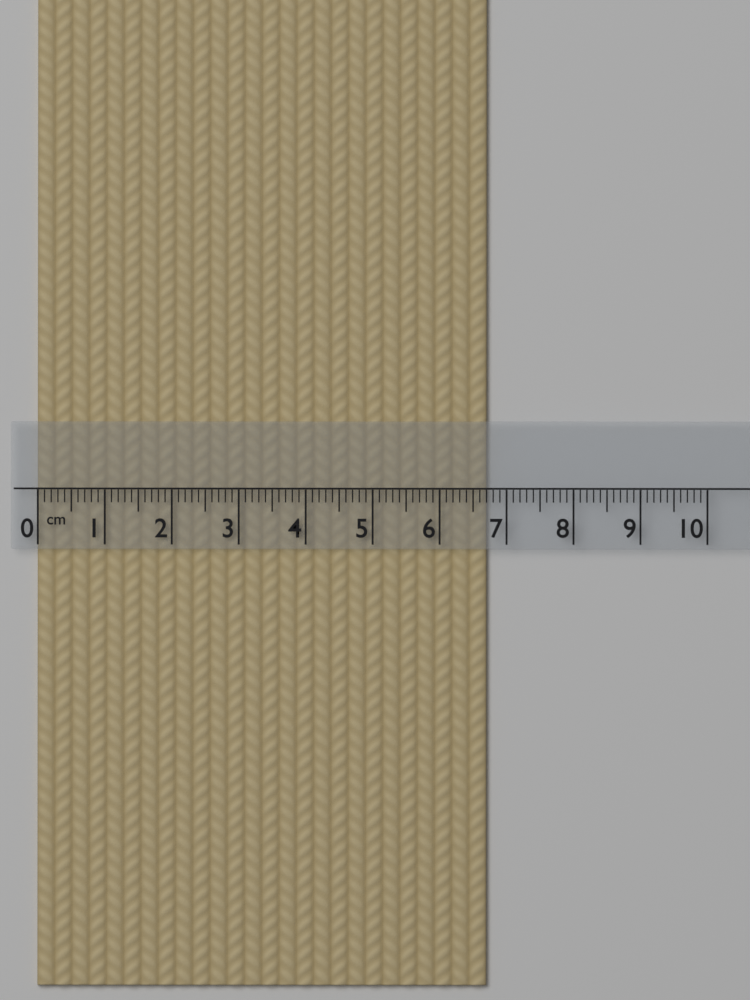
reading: 6.7 cm
